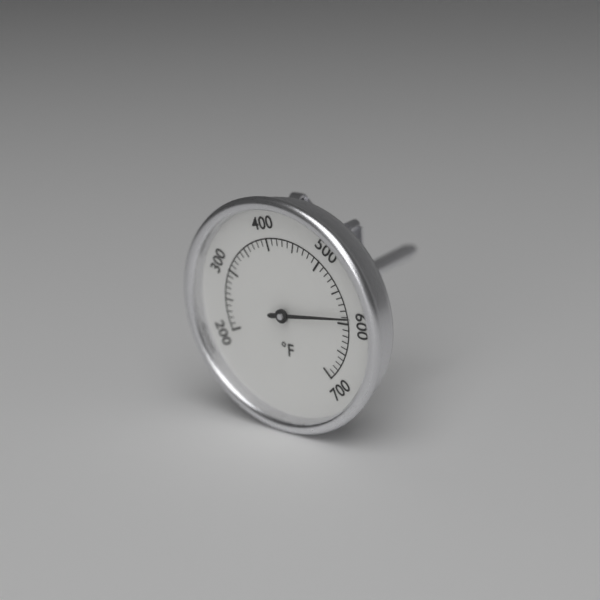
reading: 590 °F
